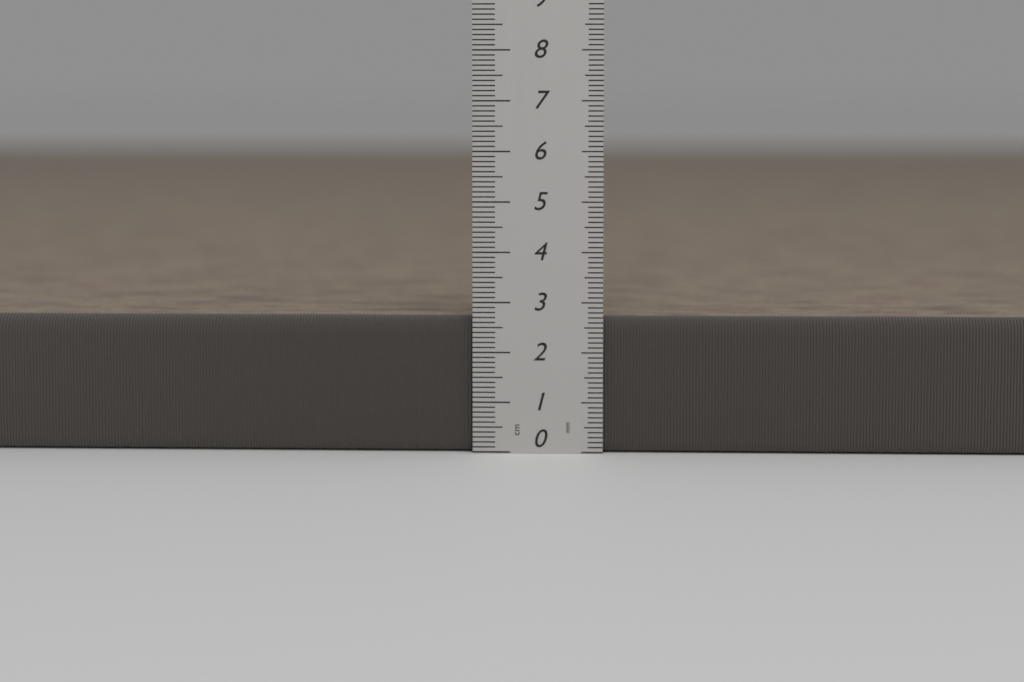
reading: 2.7 cm
